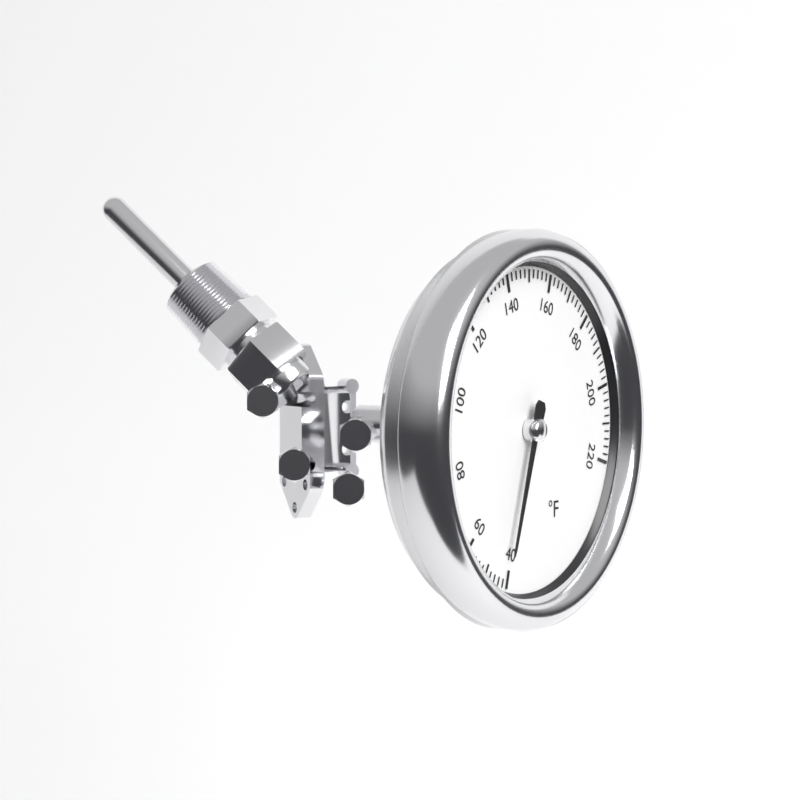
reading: 42 °F
